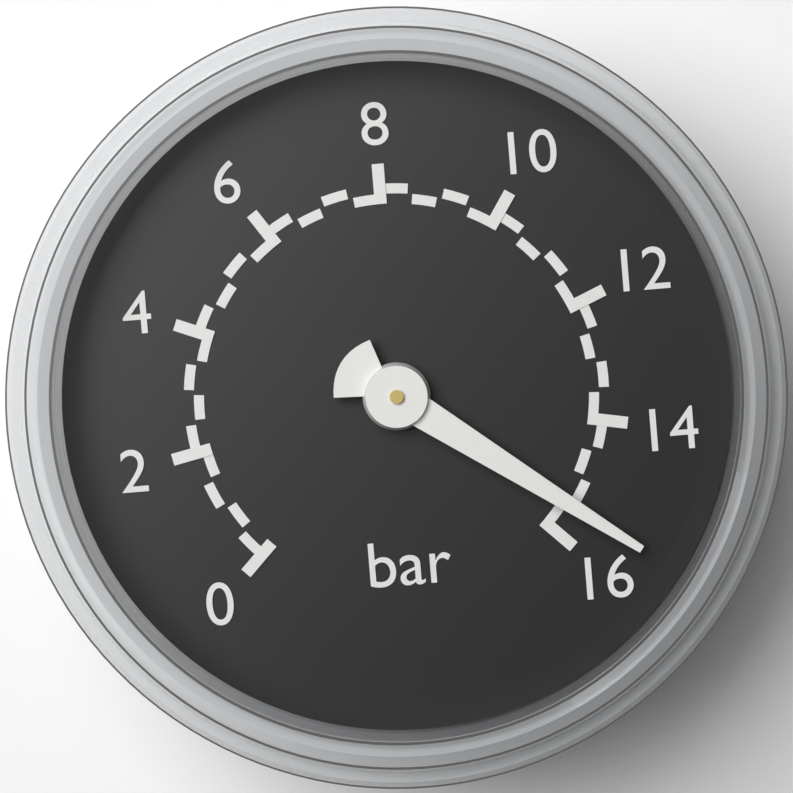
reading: 15.5 bar
